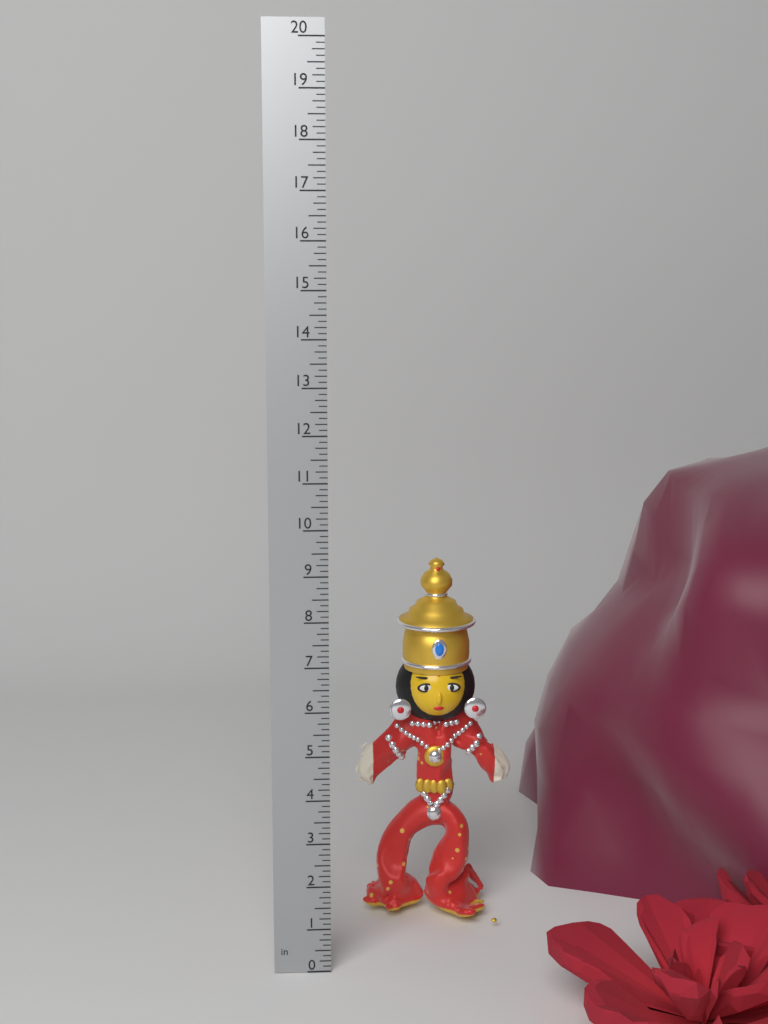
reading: 8.750 in
